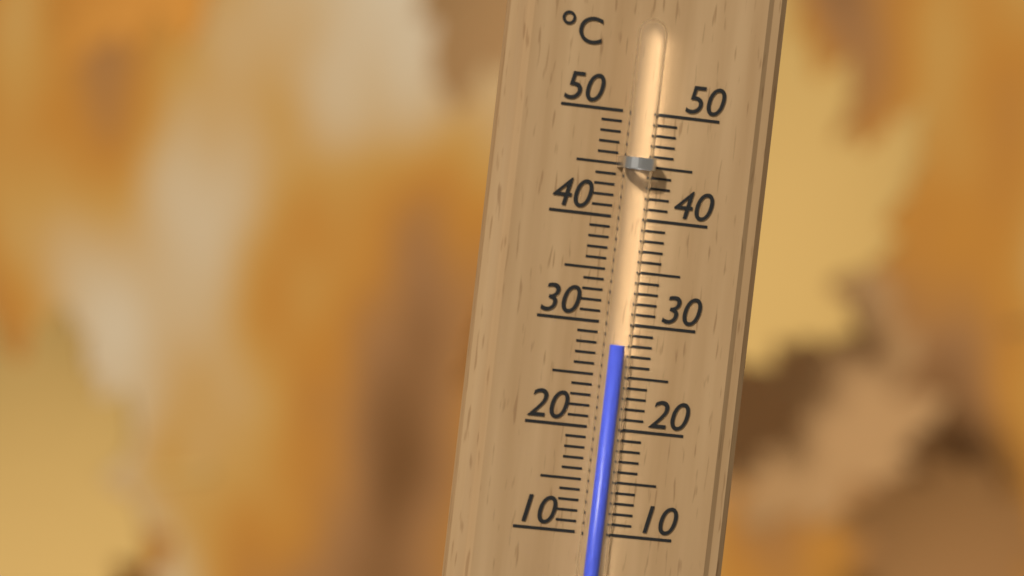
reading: 28 °C
